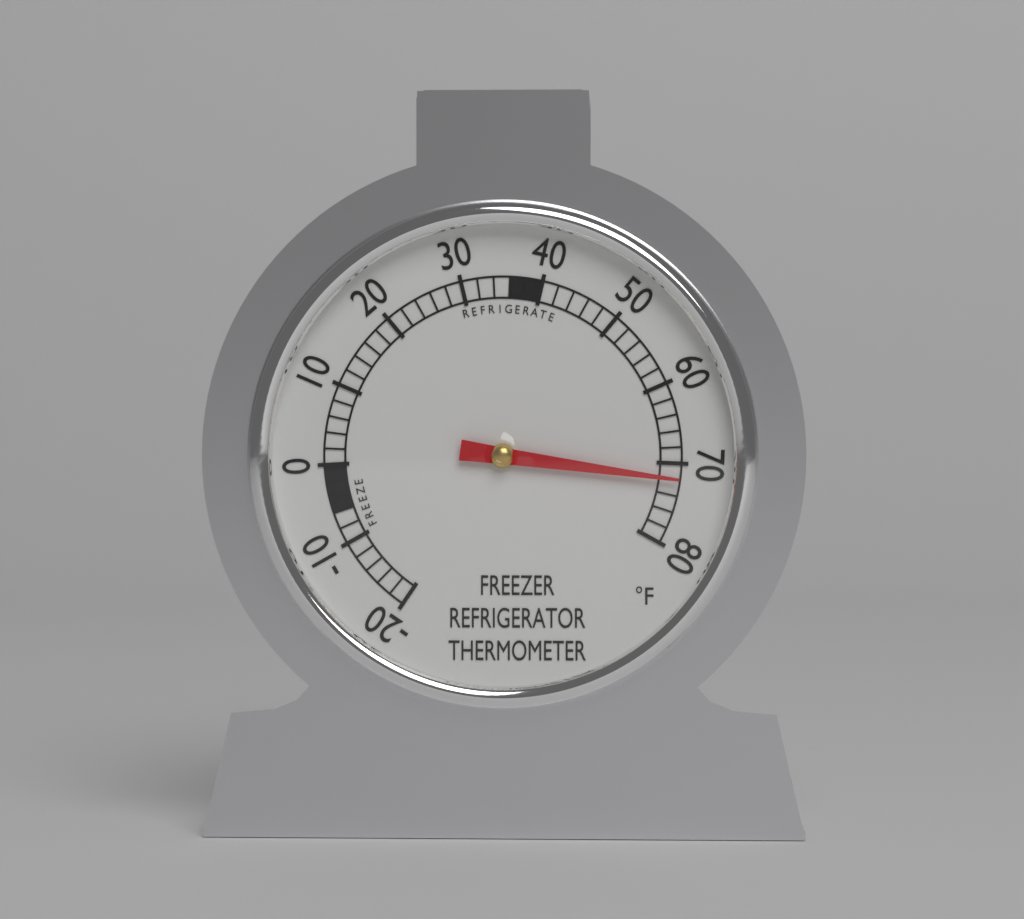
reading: 72 °F
